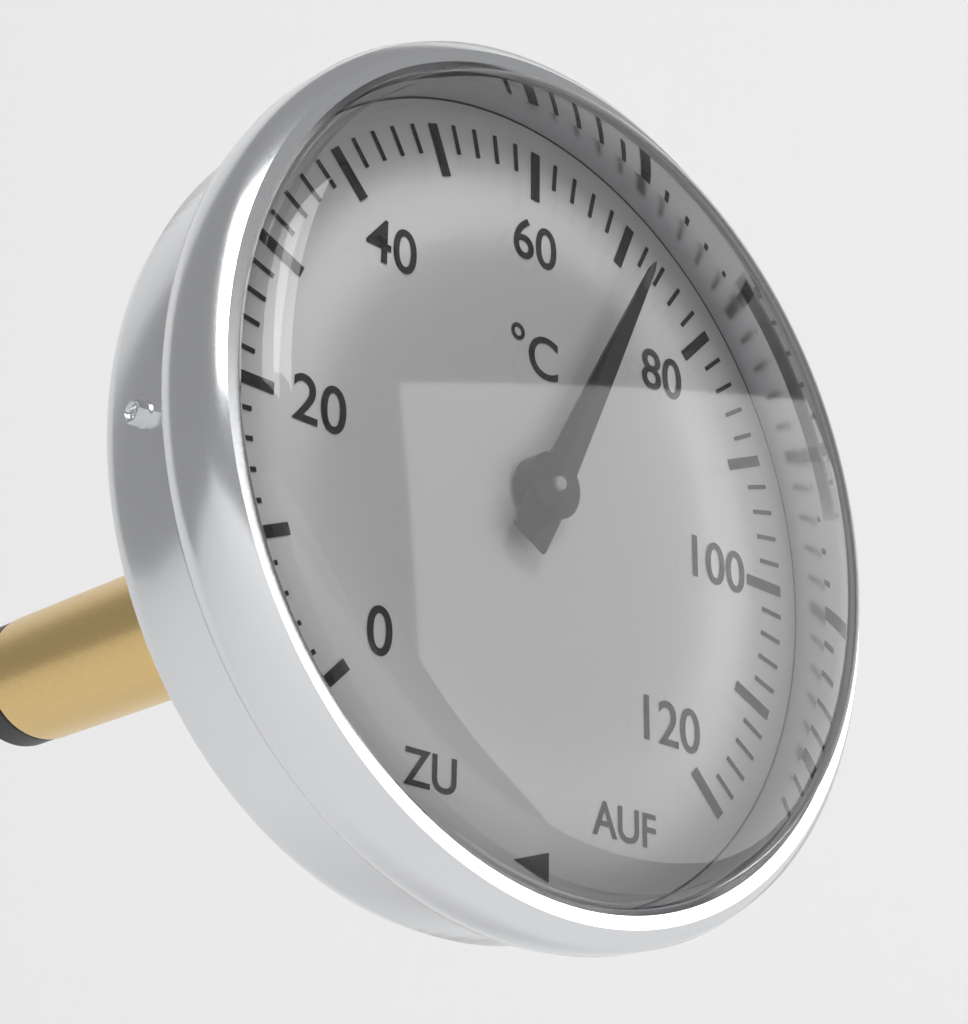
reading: 72 °C
